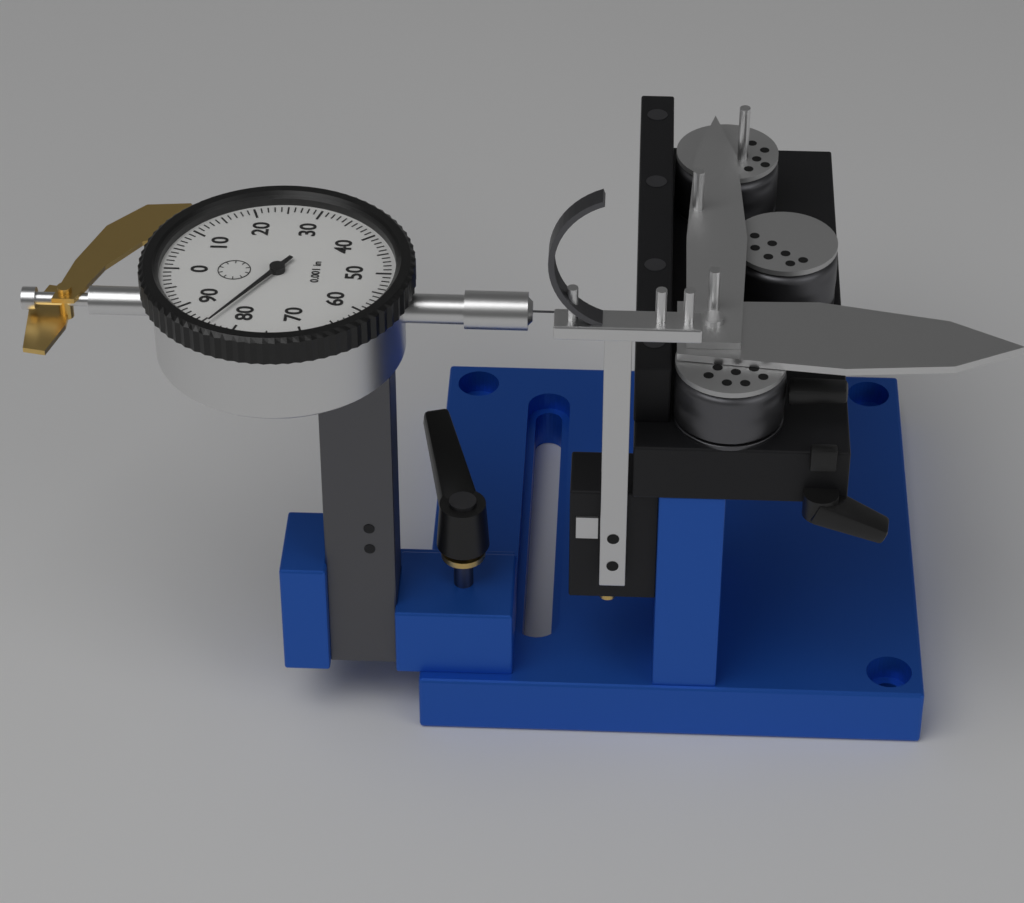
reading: 0.084 in
